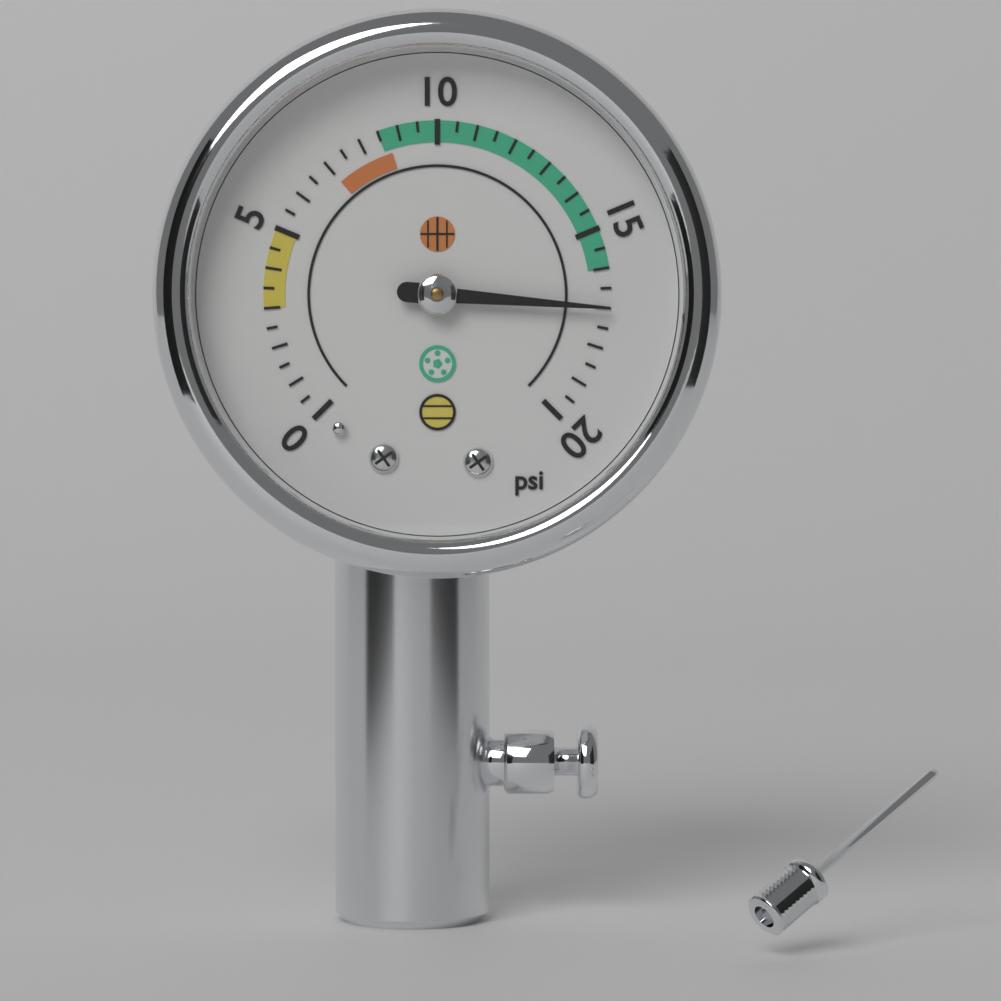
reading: 17.0 psi
